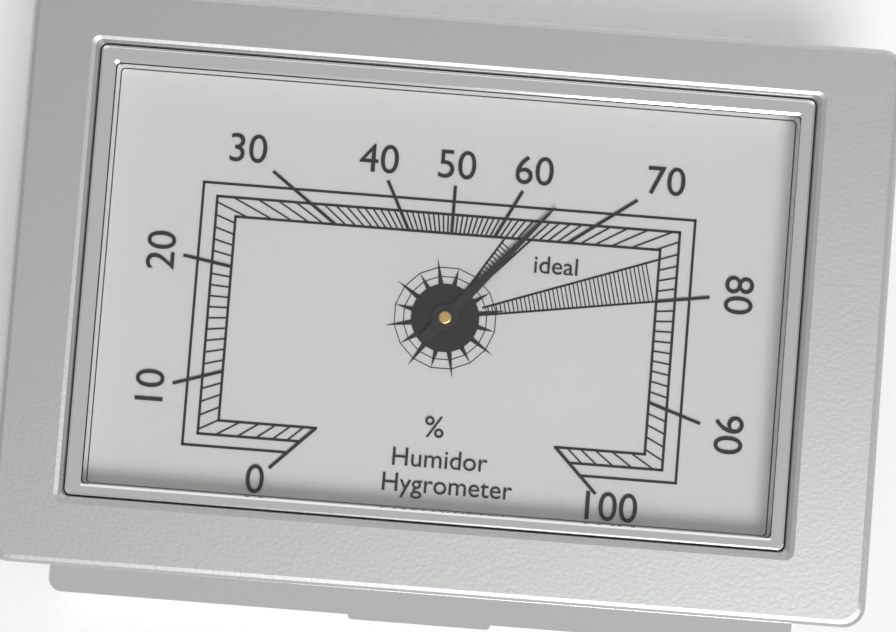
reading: 65 %
